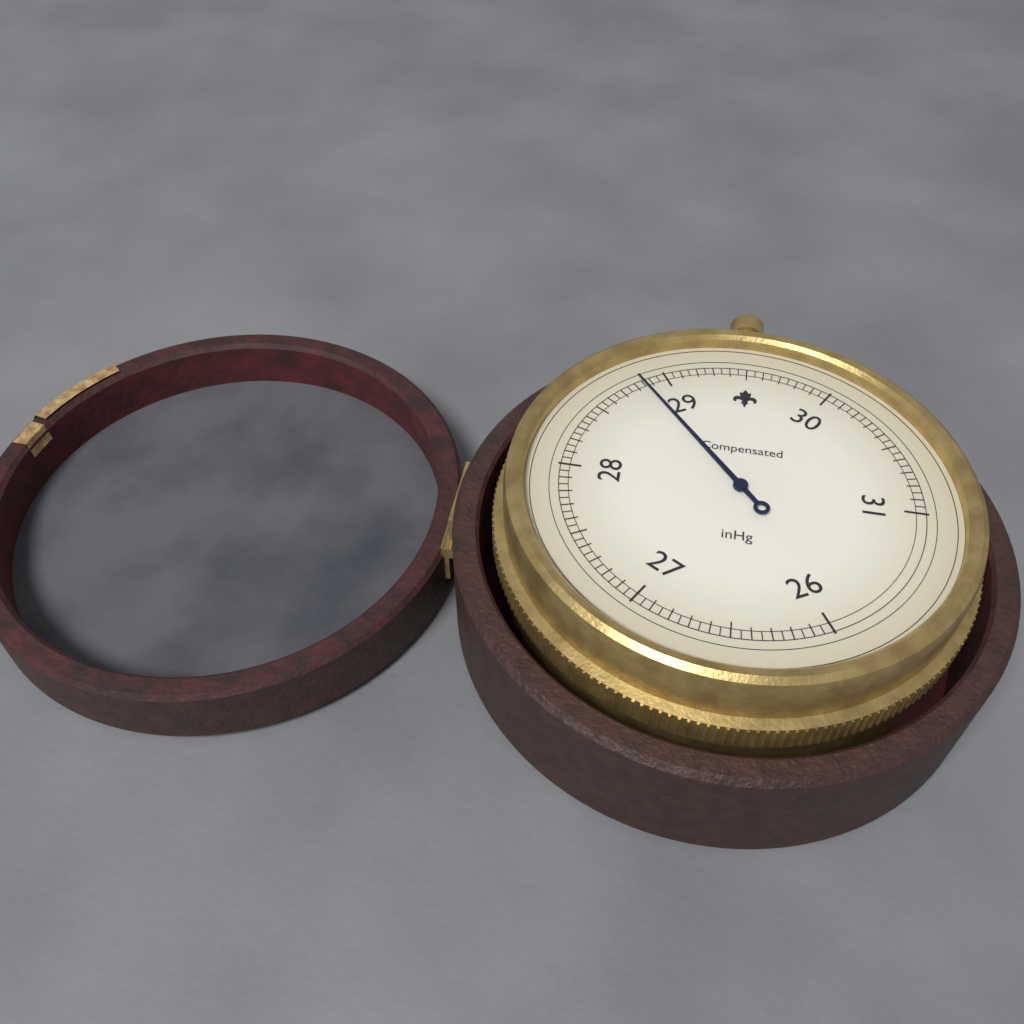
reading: 28.85 inHg
